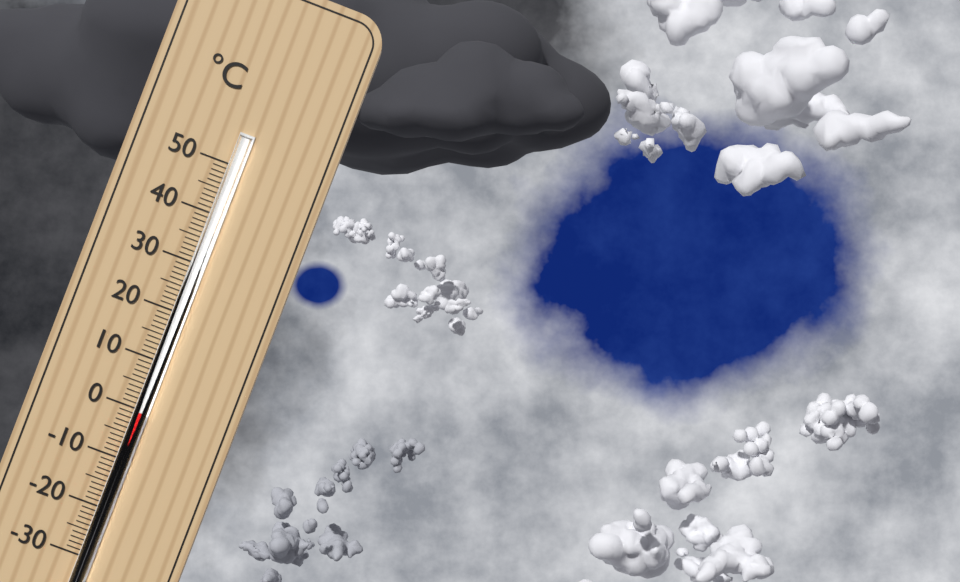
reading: 0 °C
